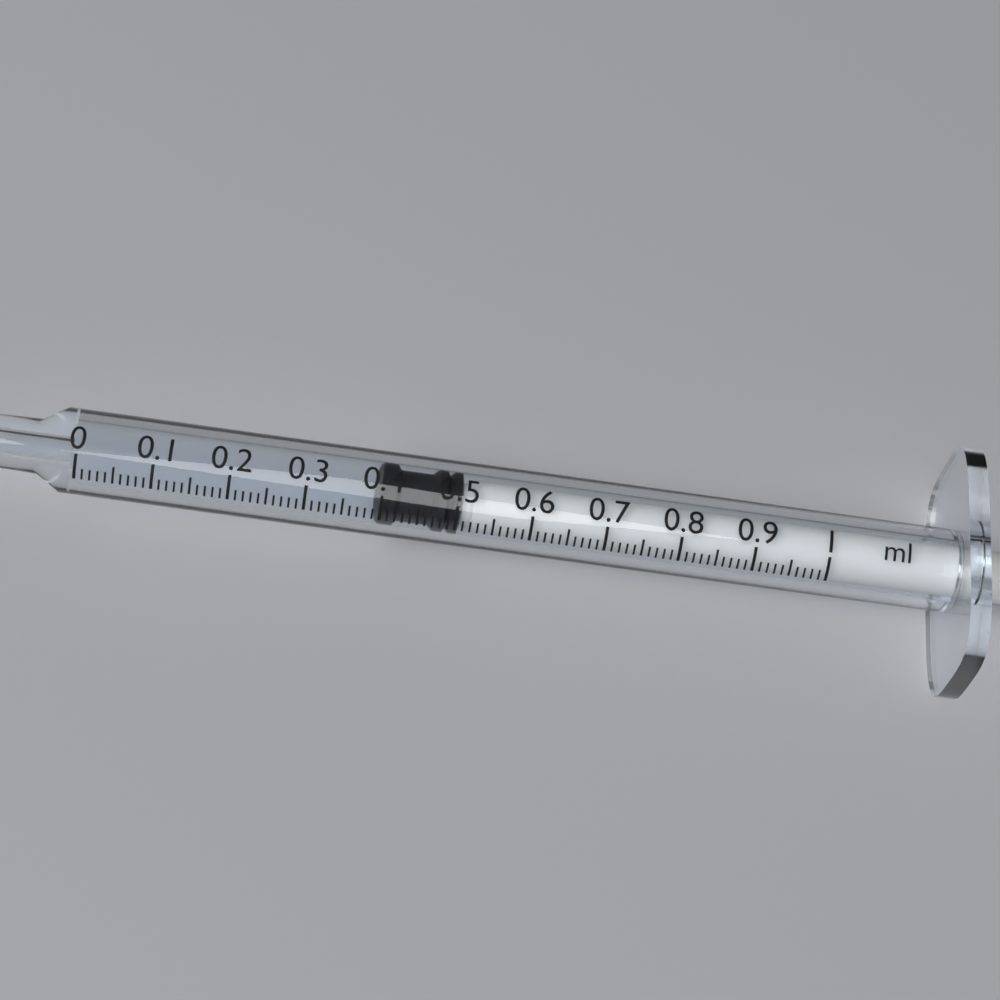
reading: 0.40 ml
